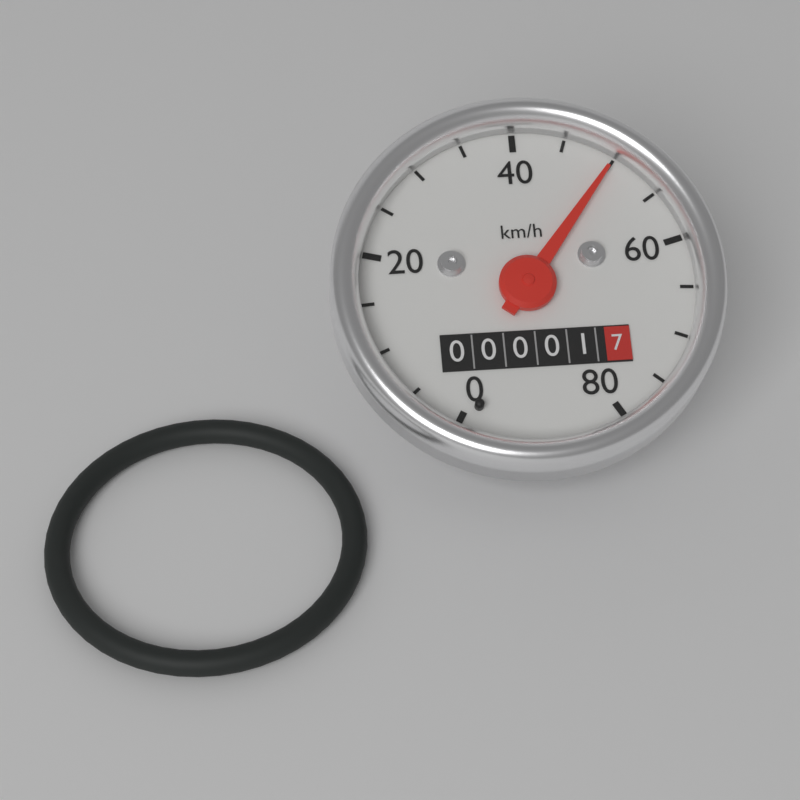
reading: 50 km/h
